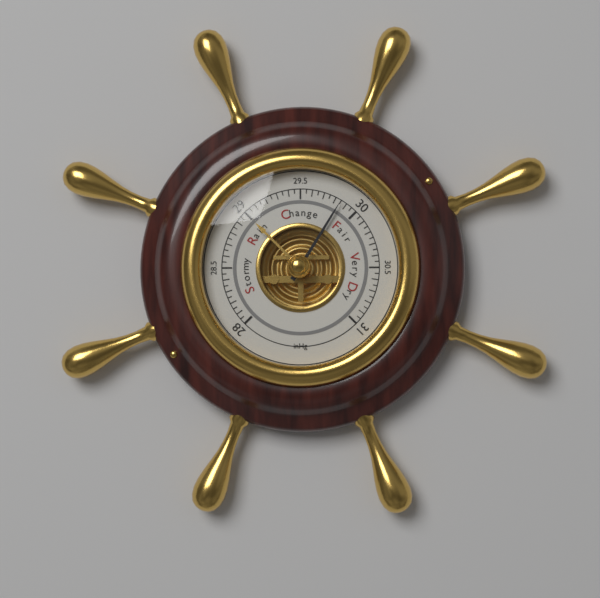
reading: 29.85 inHg
